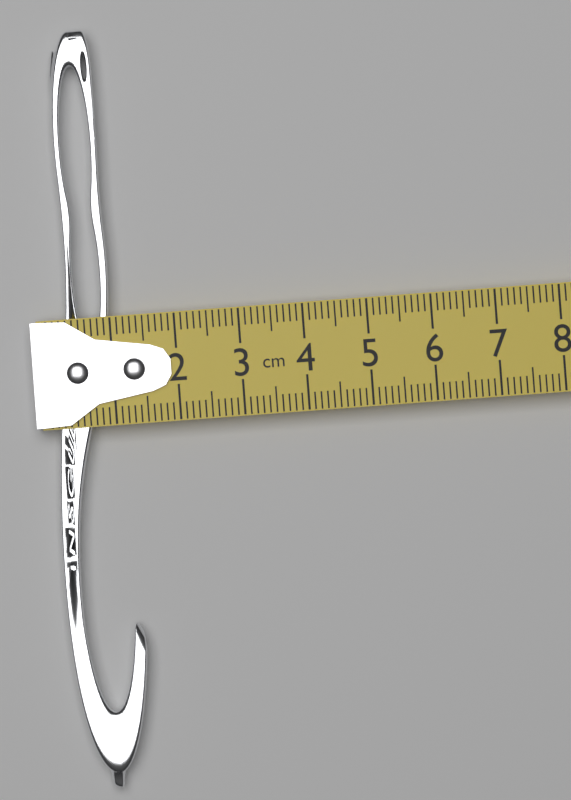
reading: 1.2 cm
